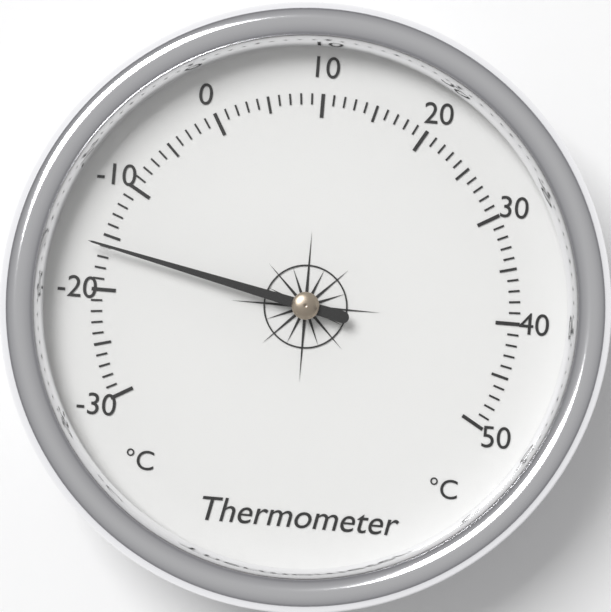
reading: -16 °C
